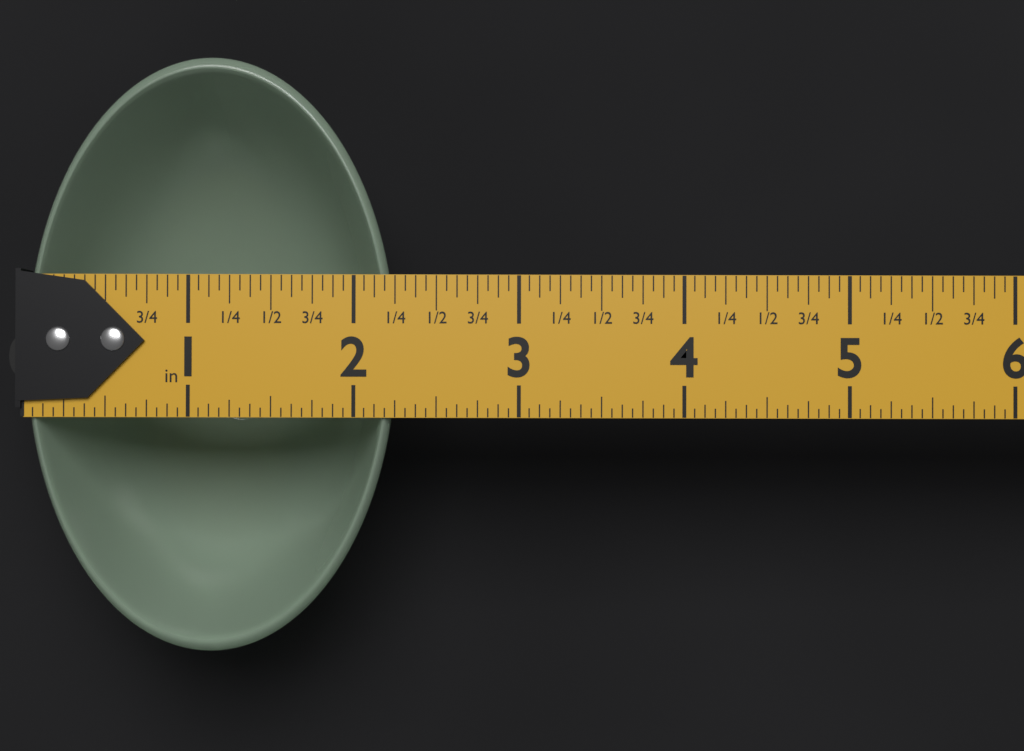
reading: 2.2500 in
